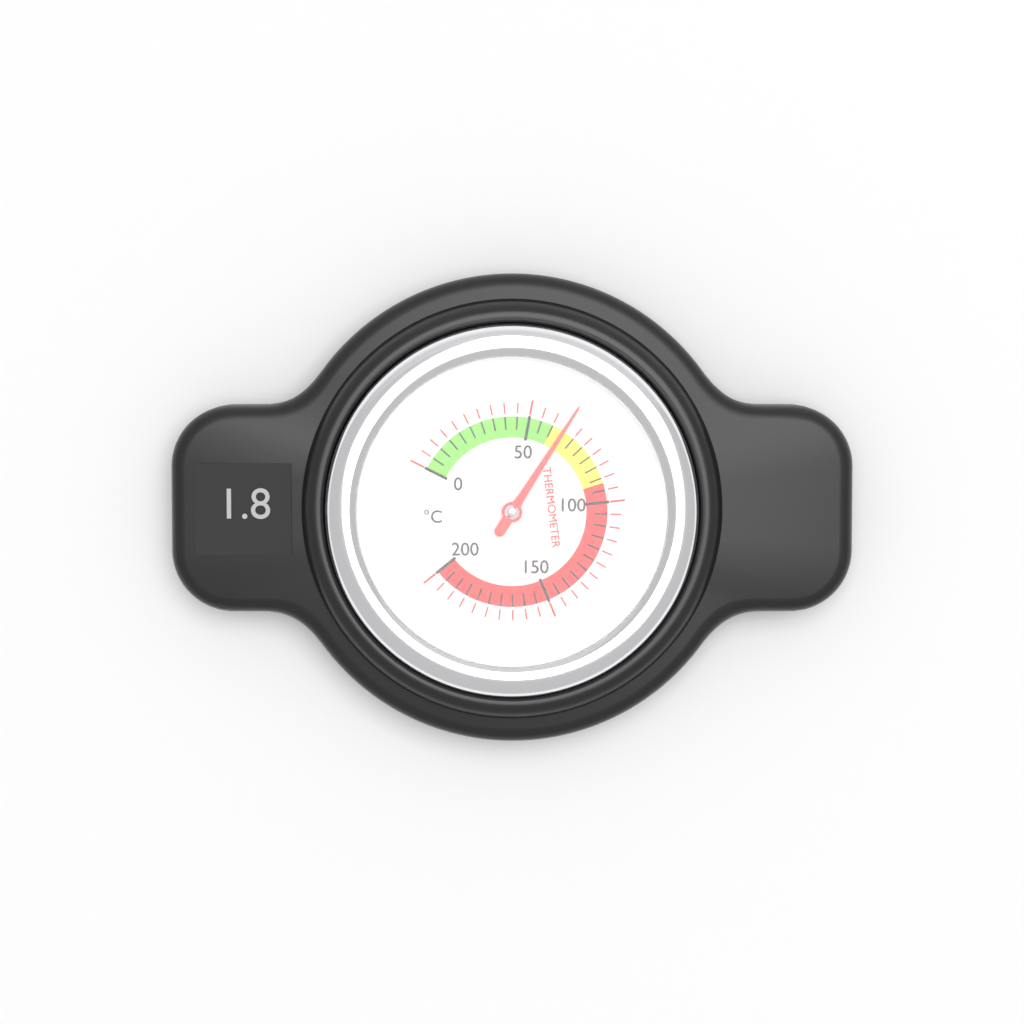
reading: 65 °C
